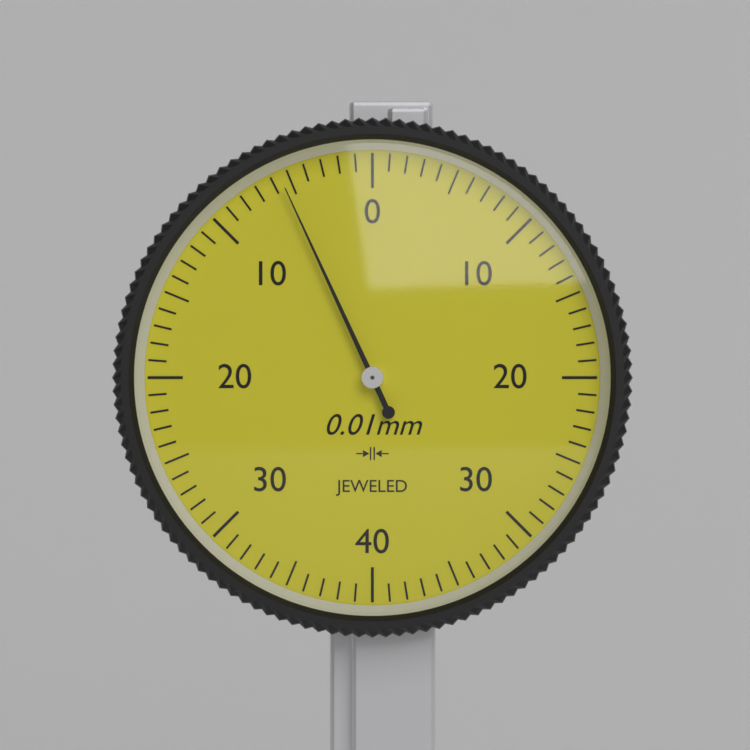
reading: 0.055 mm
